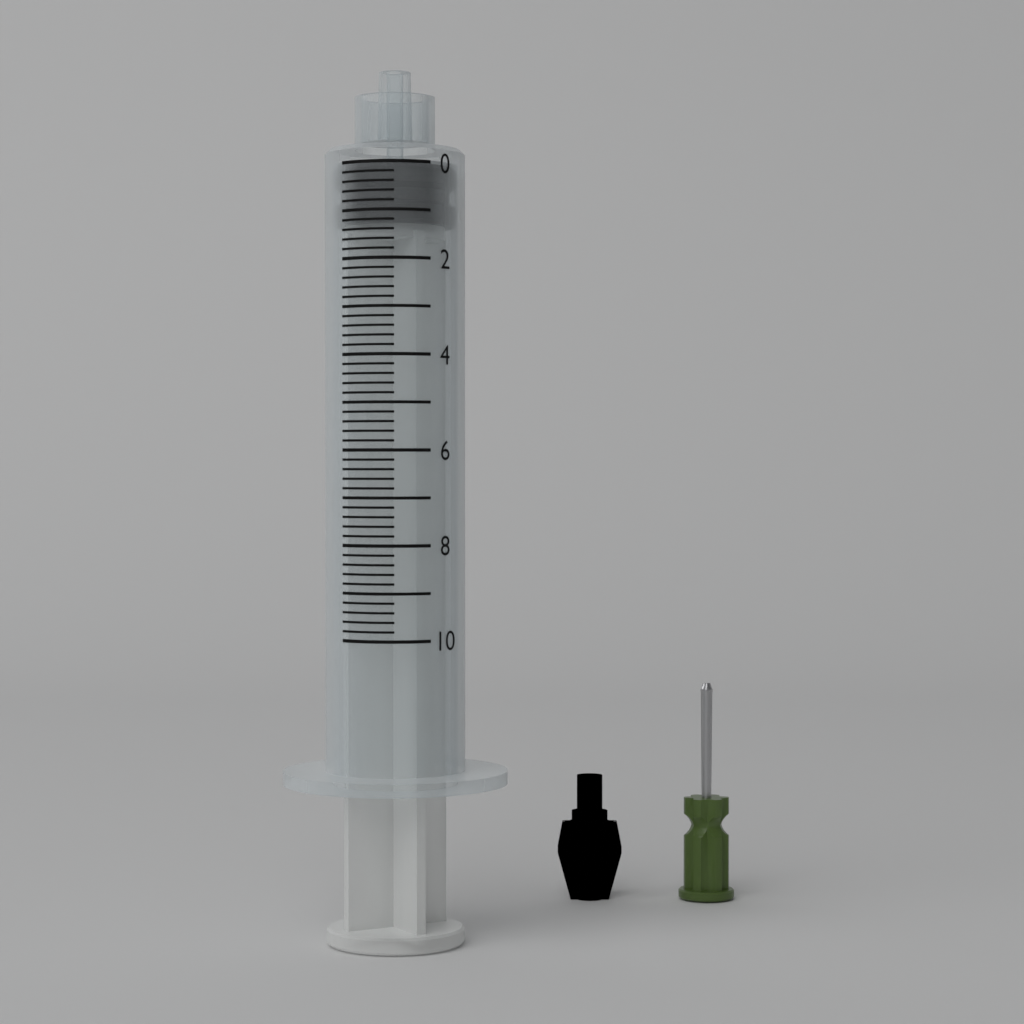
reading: 0.0 (no unit)
